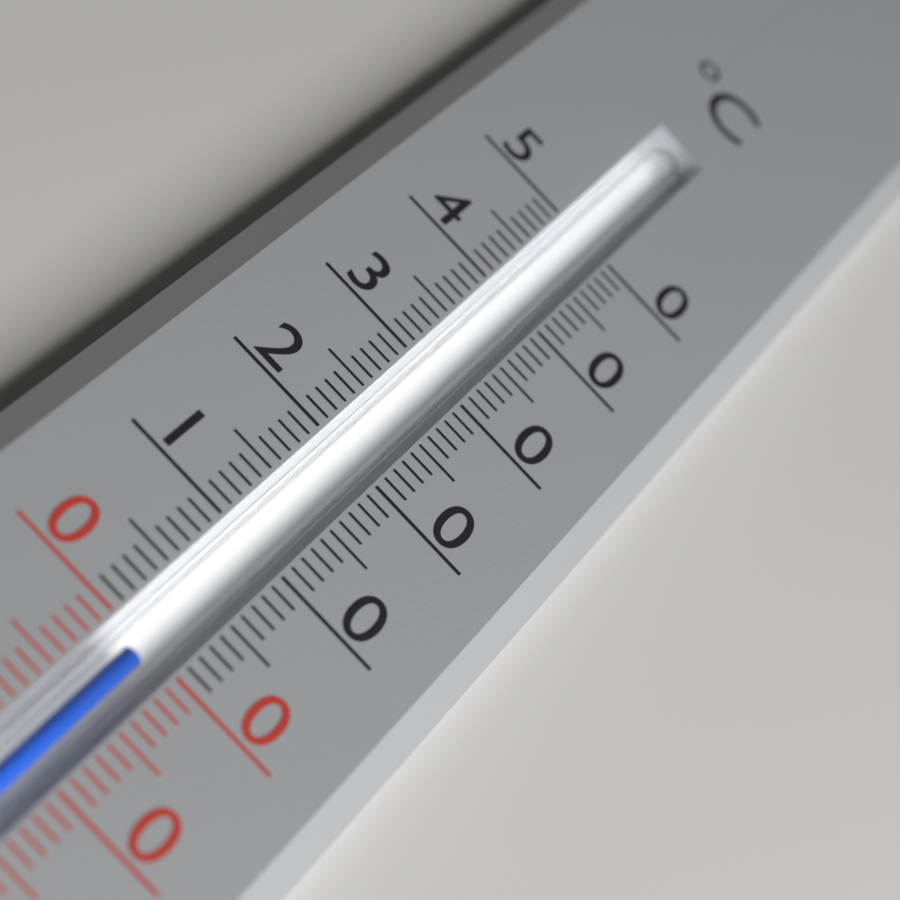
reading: -1 °C
